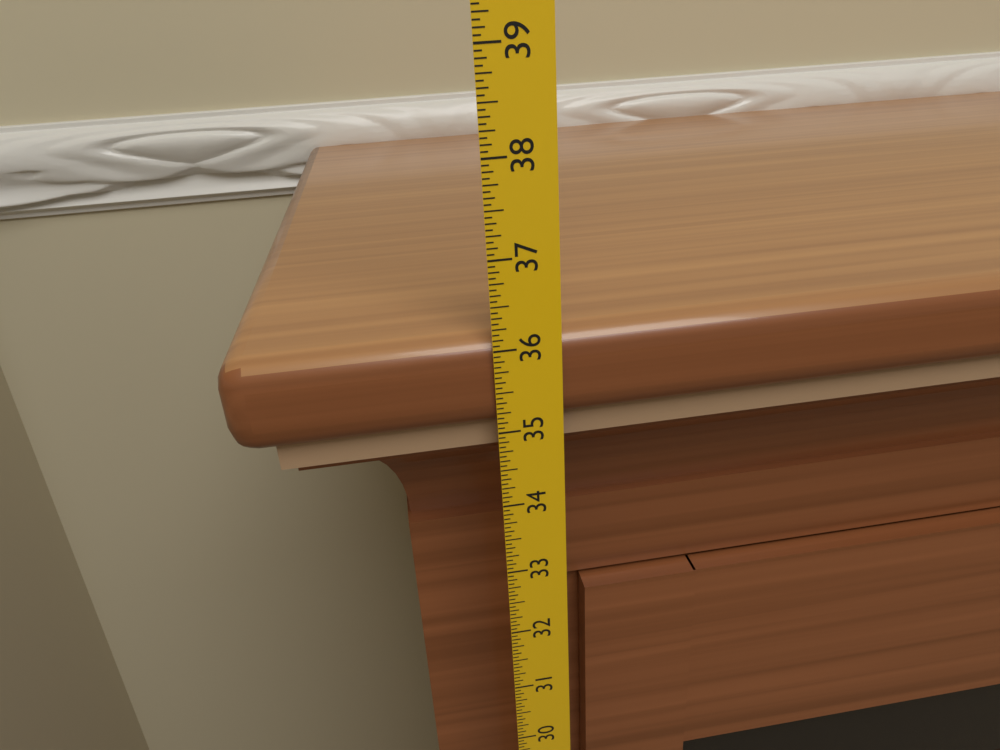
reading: 36.1250 in
